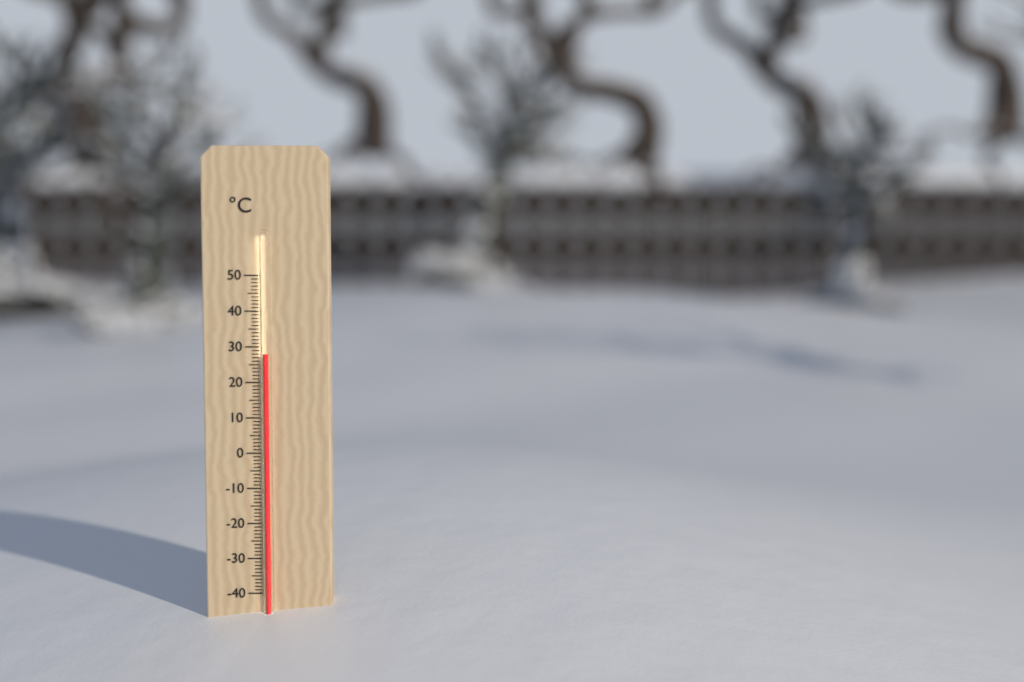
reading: 28 °C
